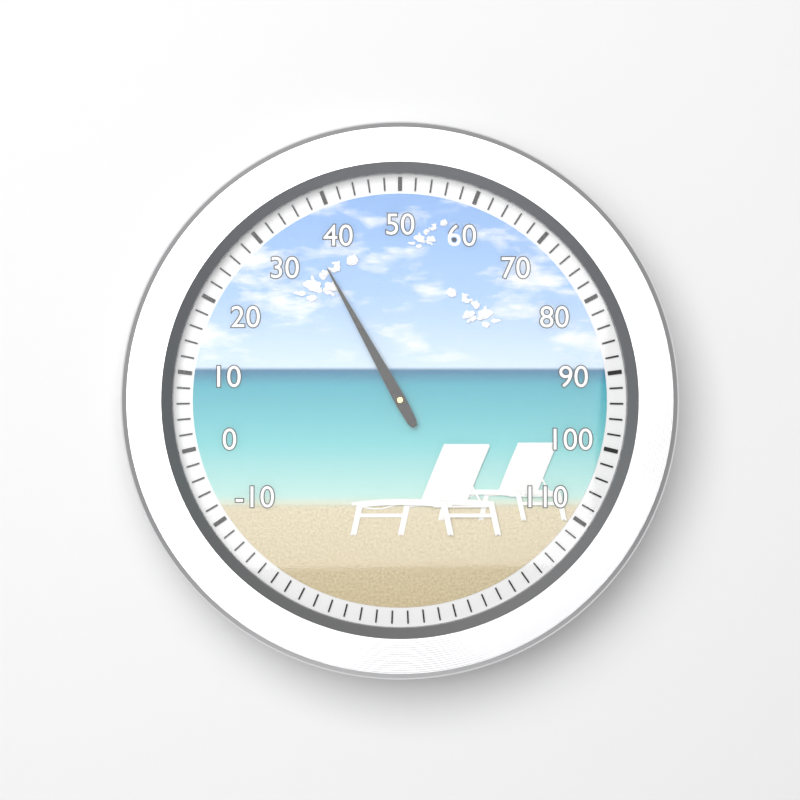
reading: 36 (no unit)
